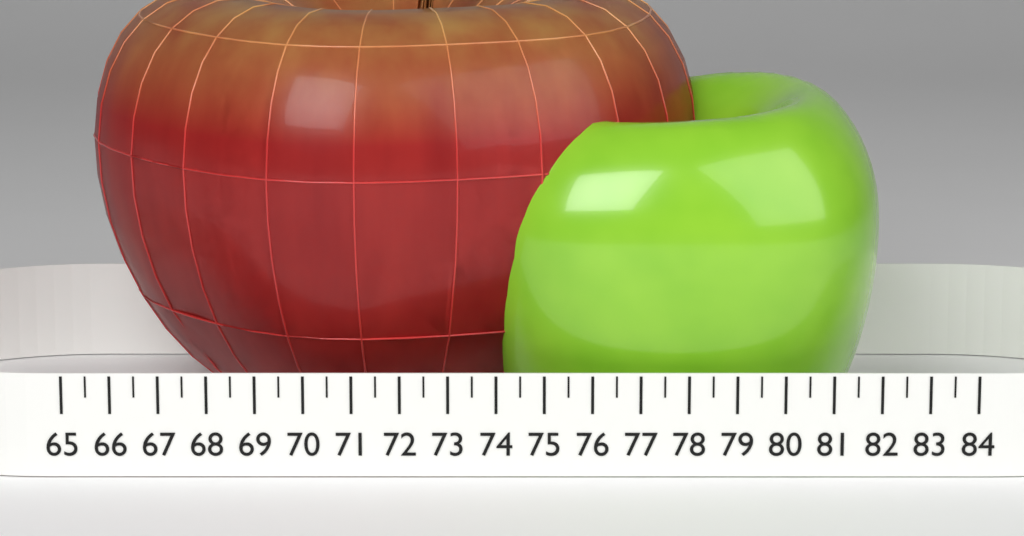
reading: 78.5 (no unit)
